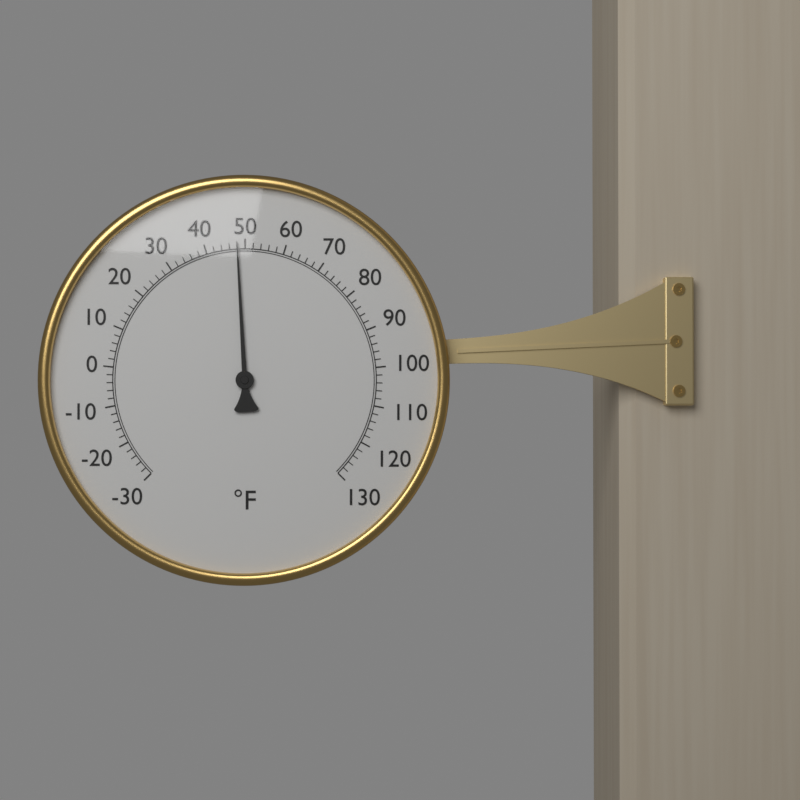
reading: 48 °F
